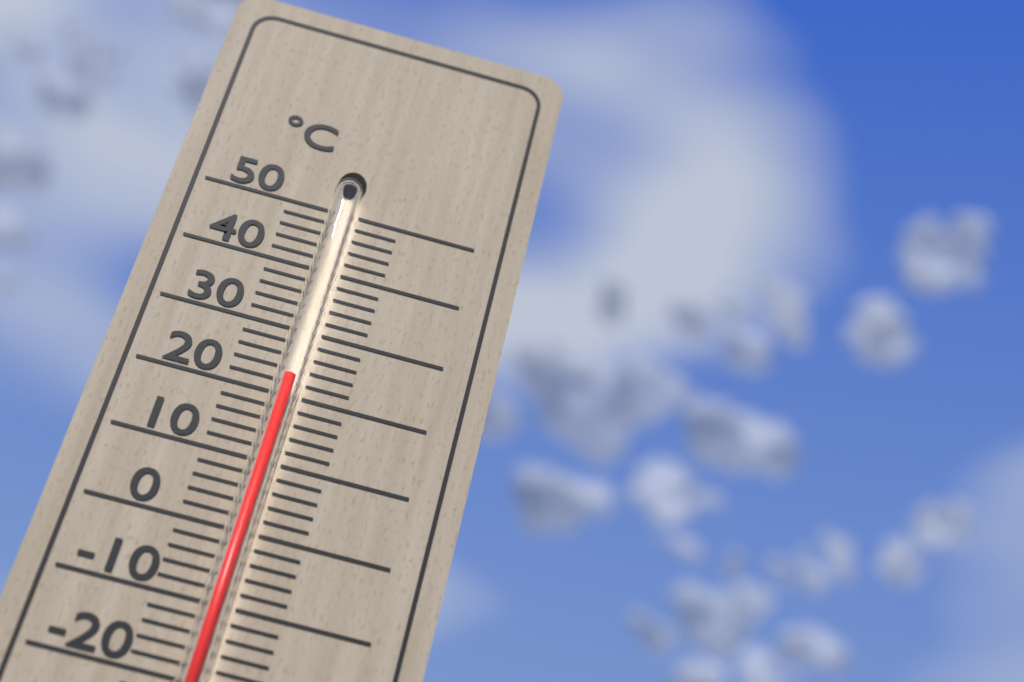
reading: 22 °C
